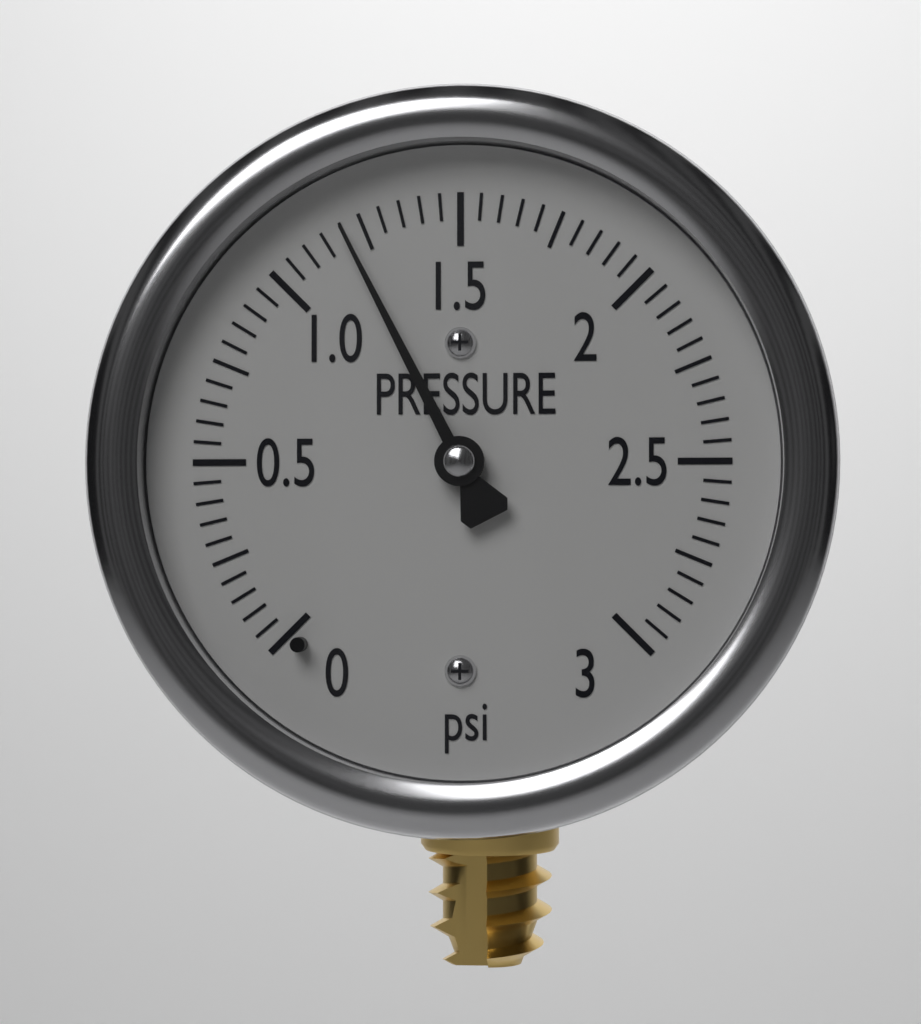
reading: 1.20 psi
